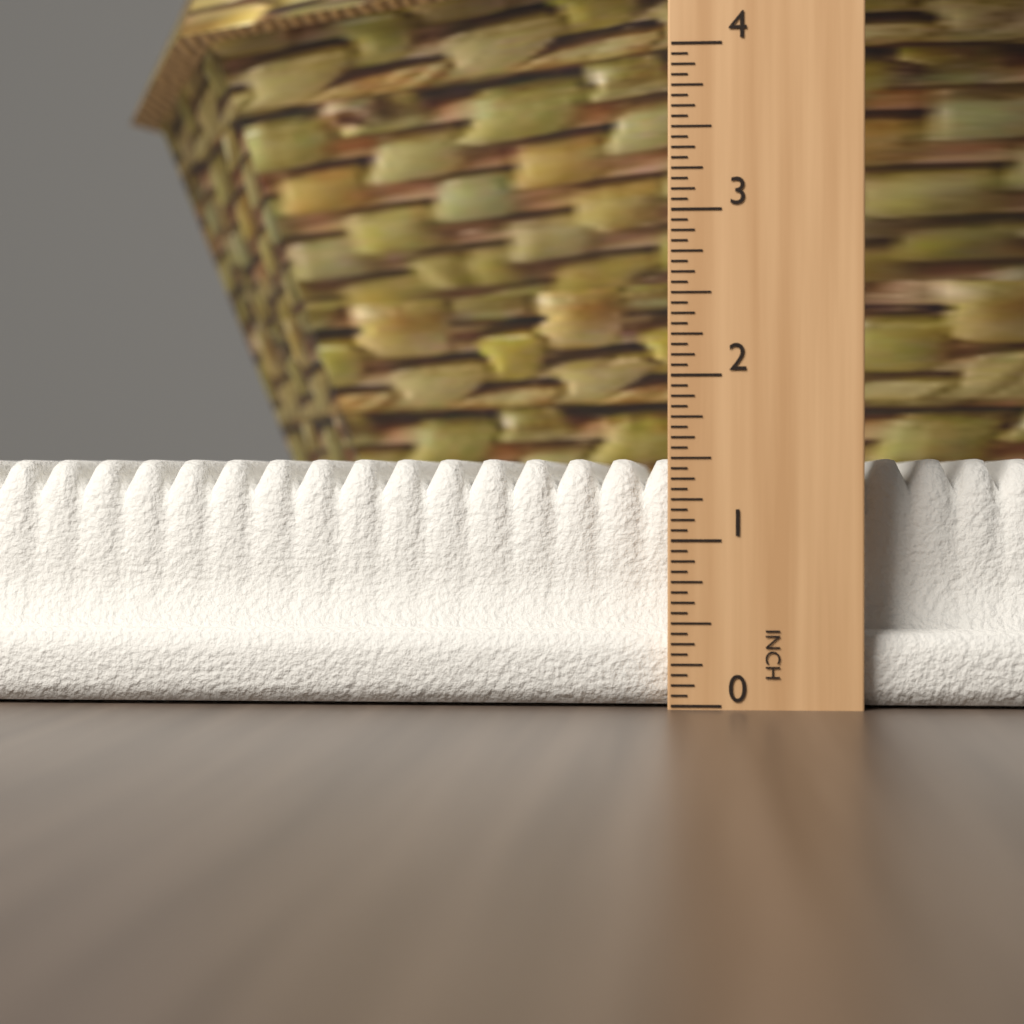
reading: 1.5000 in
